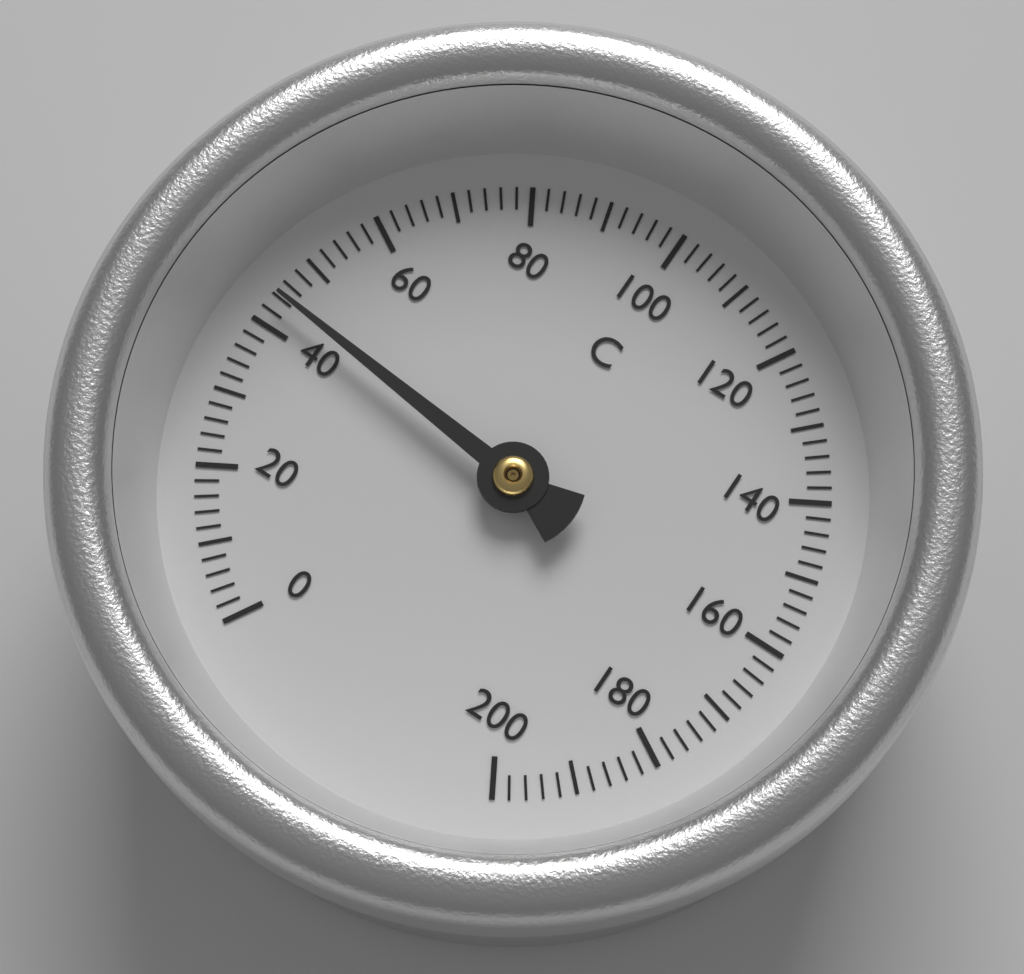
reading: 44 °C
